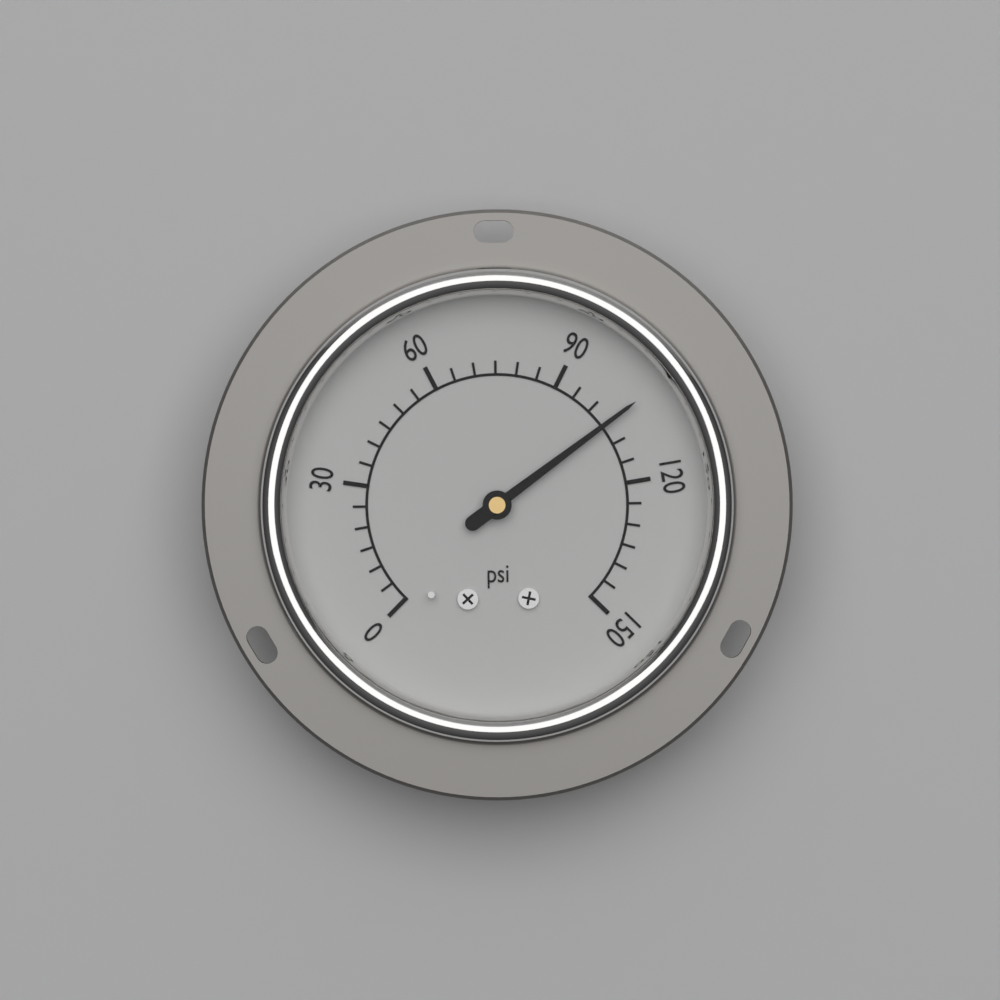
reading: 105 psi
